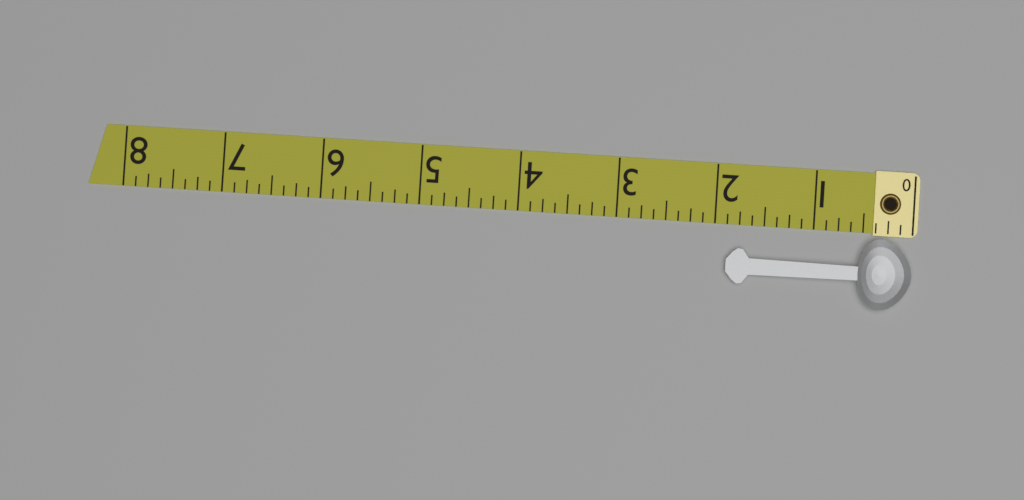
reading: 1.875 (no unit)
